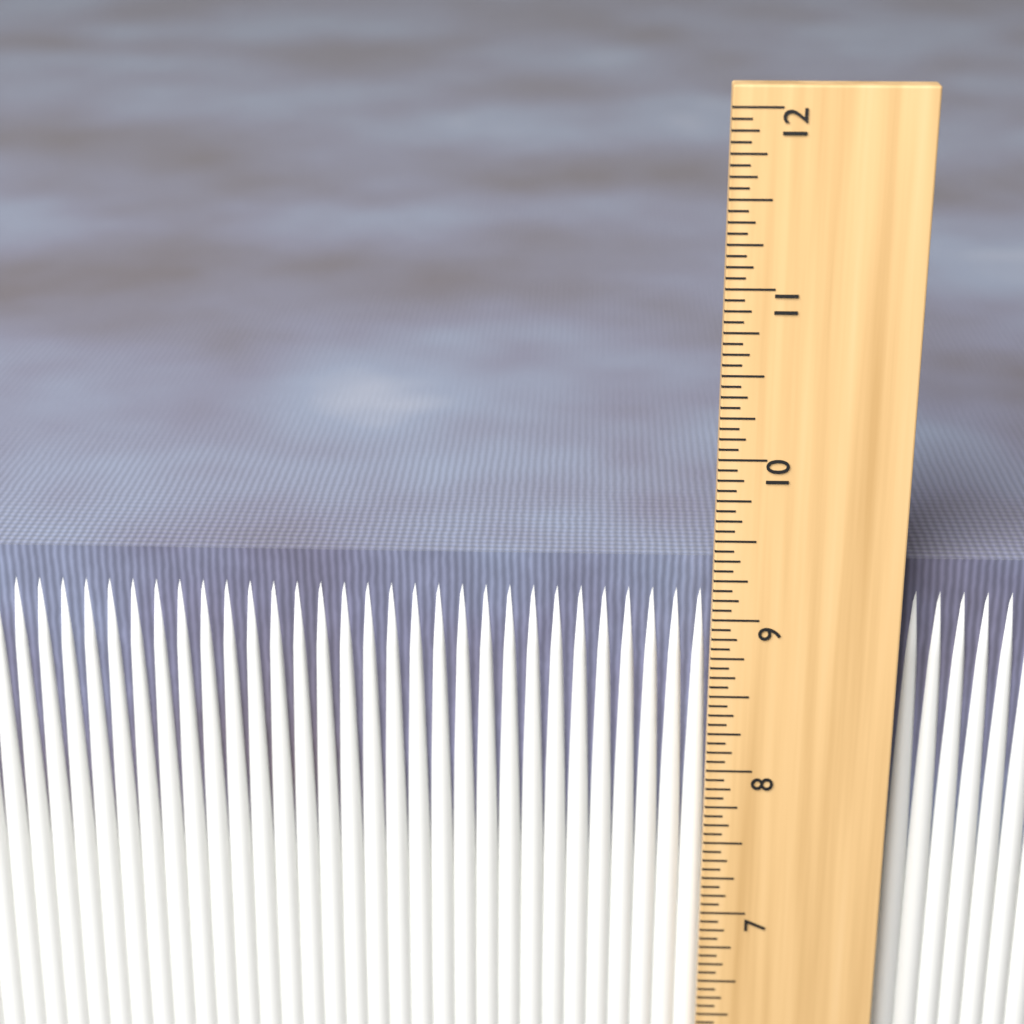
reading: 9.3125 in
